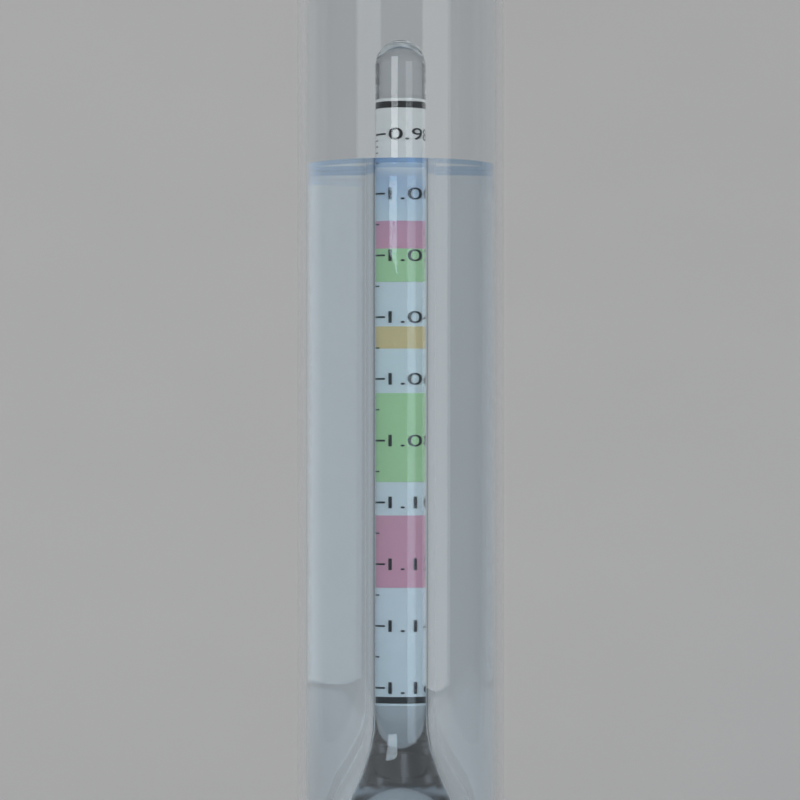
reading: 0.990 (no unit)
